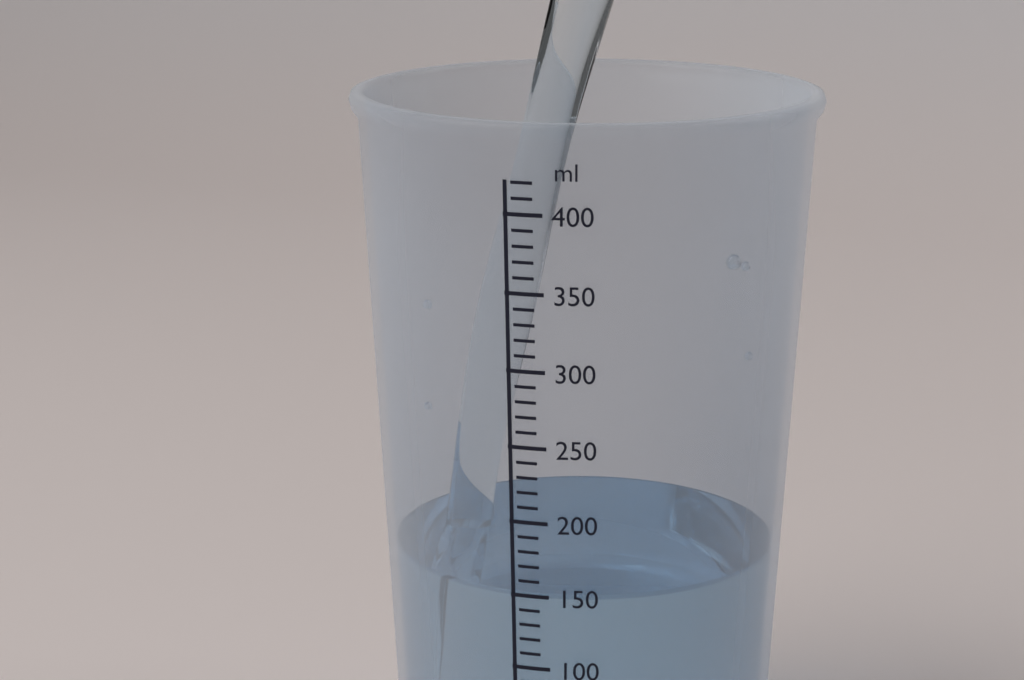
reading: 150 ml
